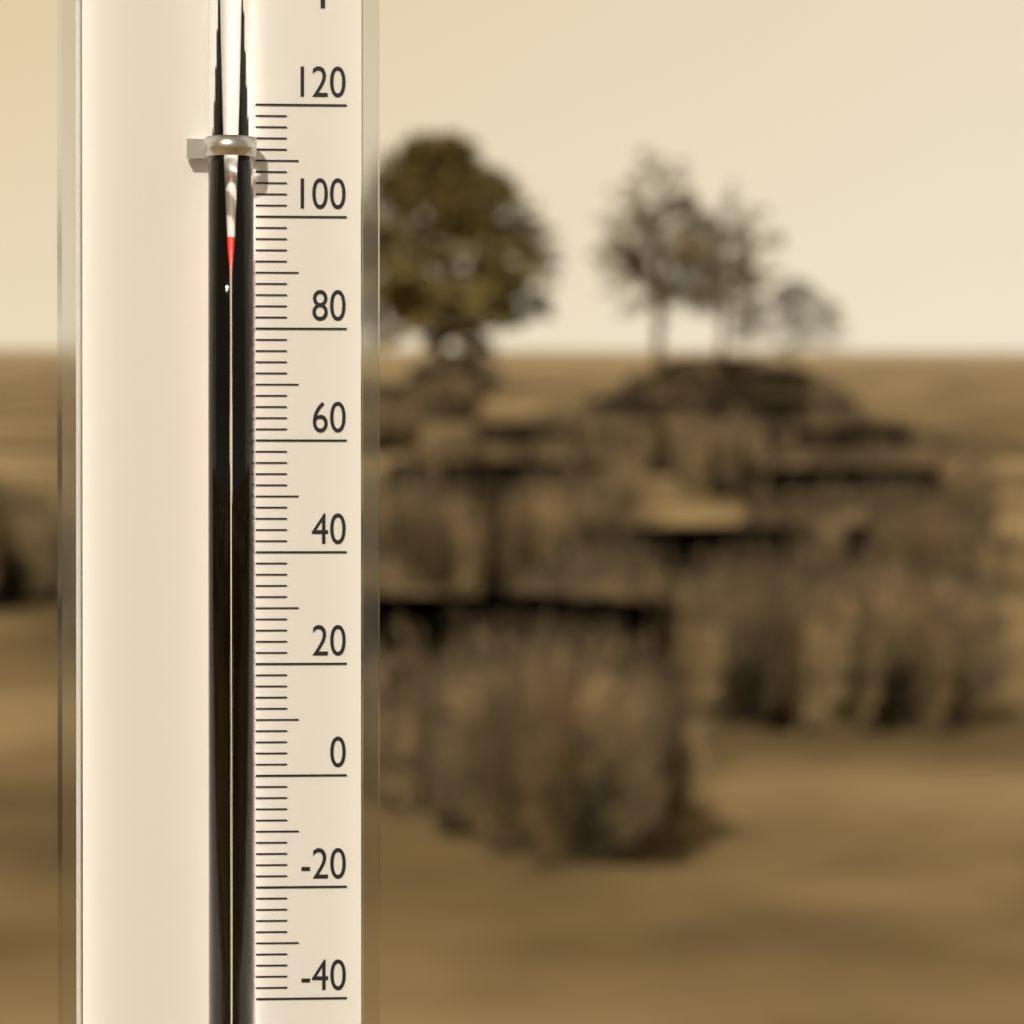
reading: 96 °F
